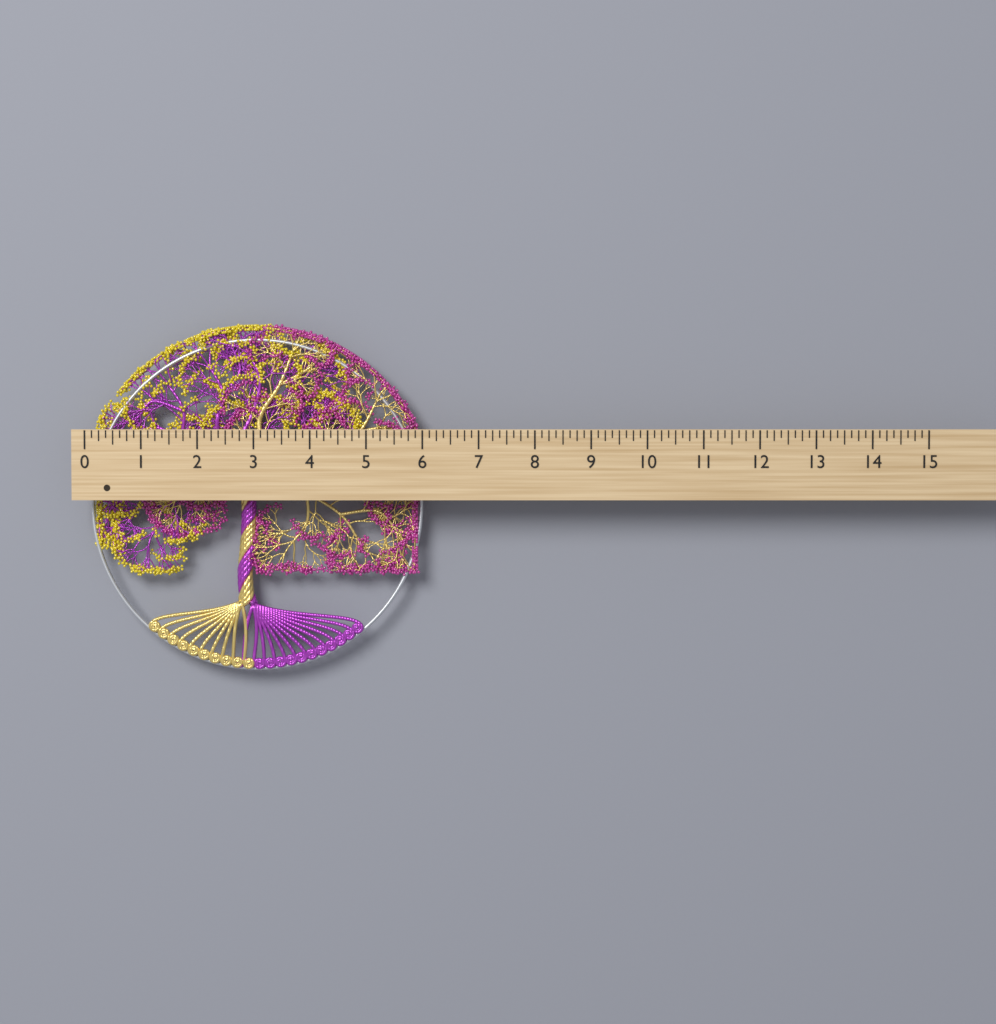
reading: 6.000 (no unit)
